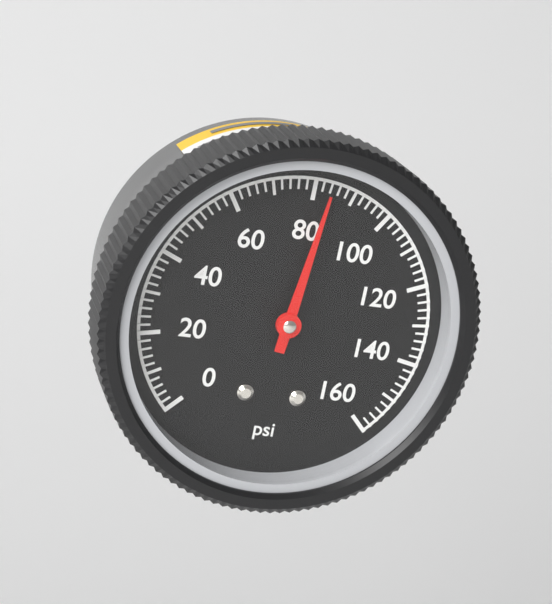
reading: 84 psi
